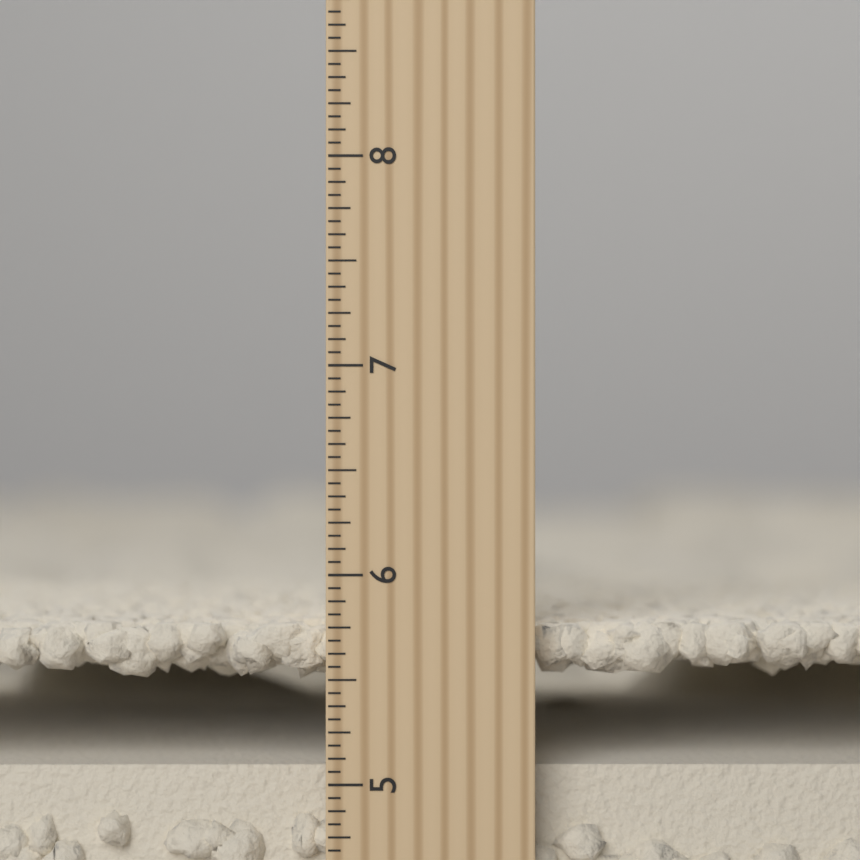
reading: 5.7500 inch
